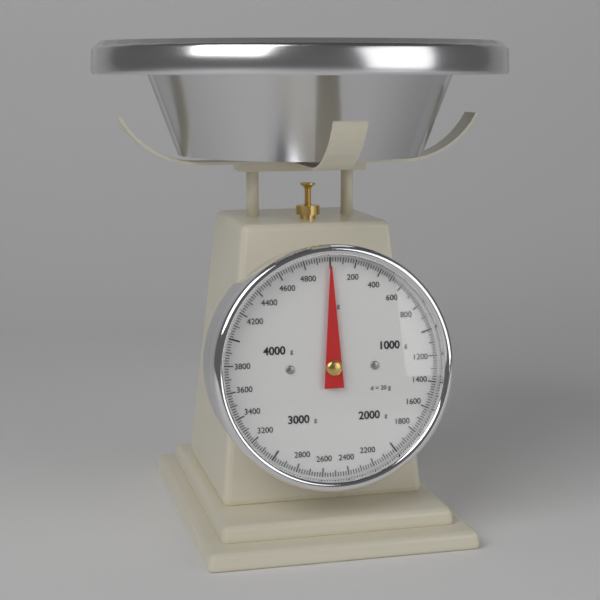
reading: 0 g
